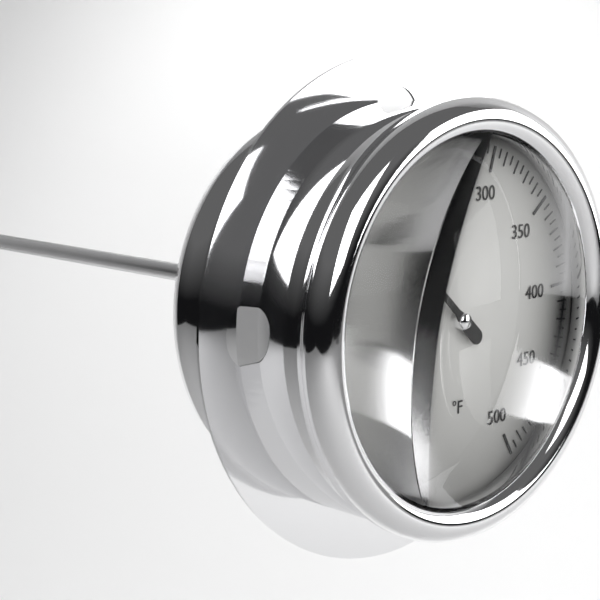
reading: 205 °F
